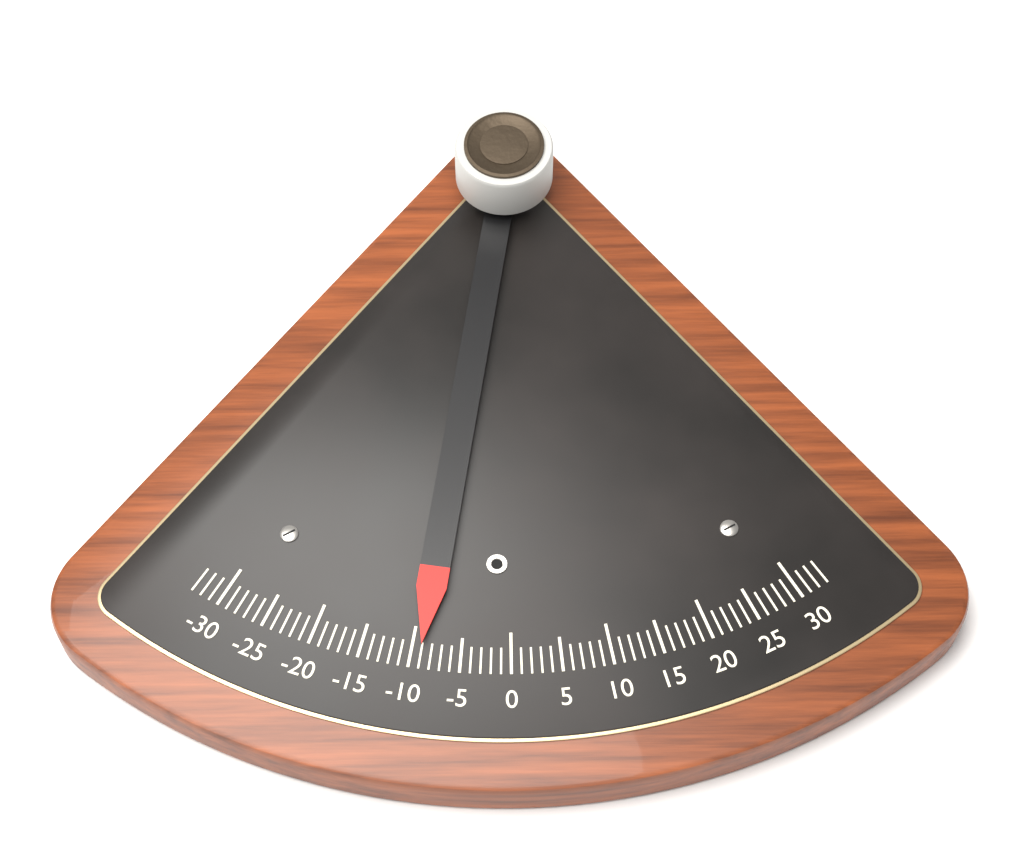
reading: -9 (no unit)
